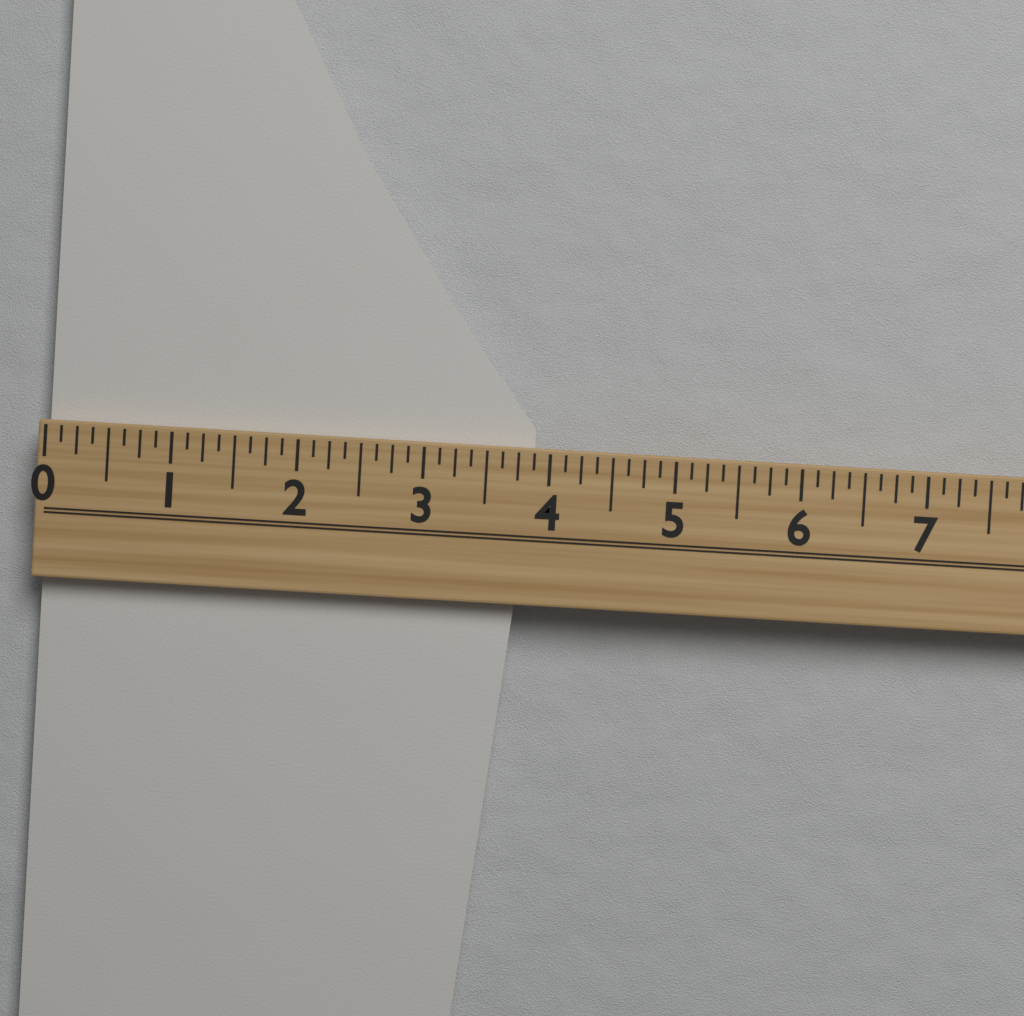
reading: 3.875 (no unit)
